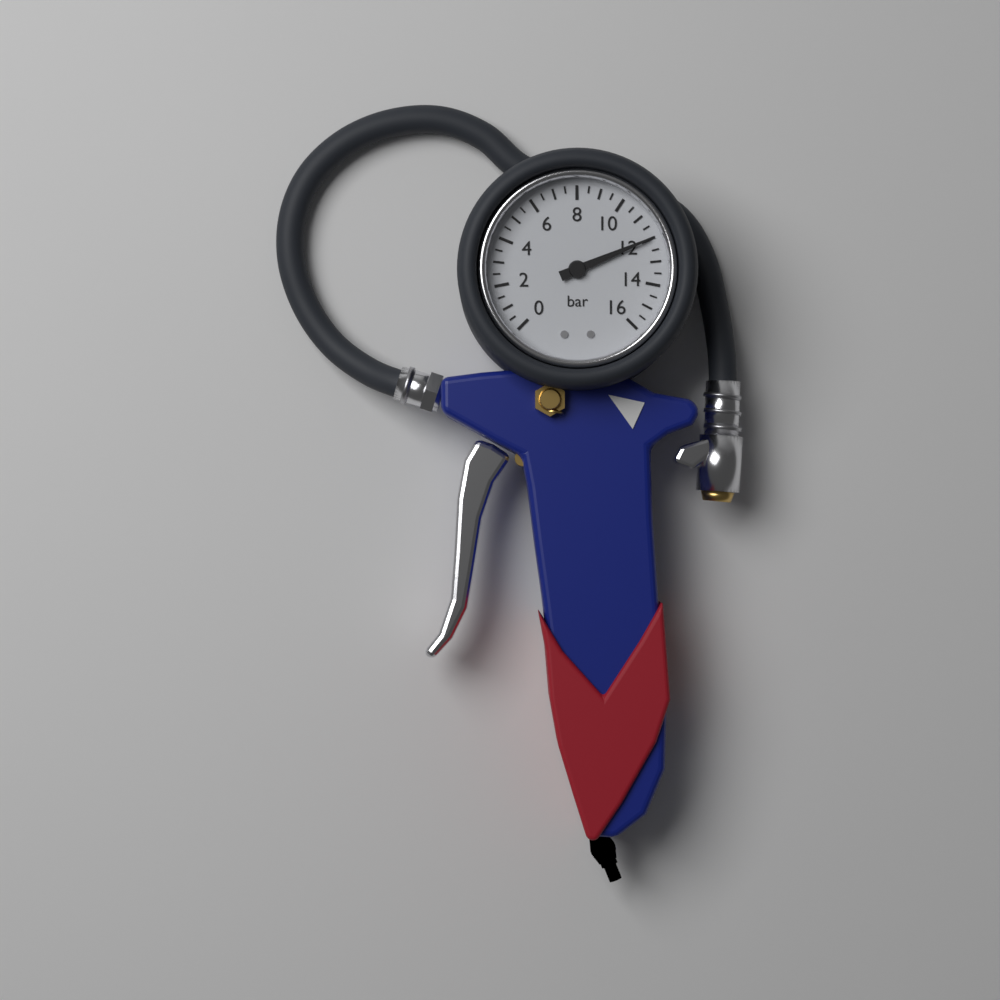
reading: 12.0 bar
